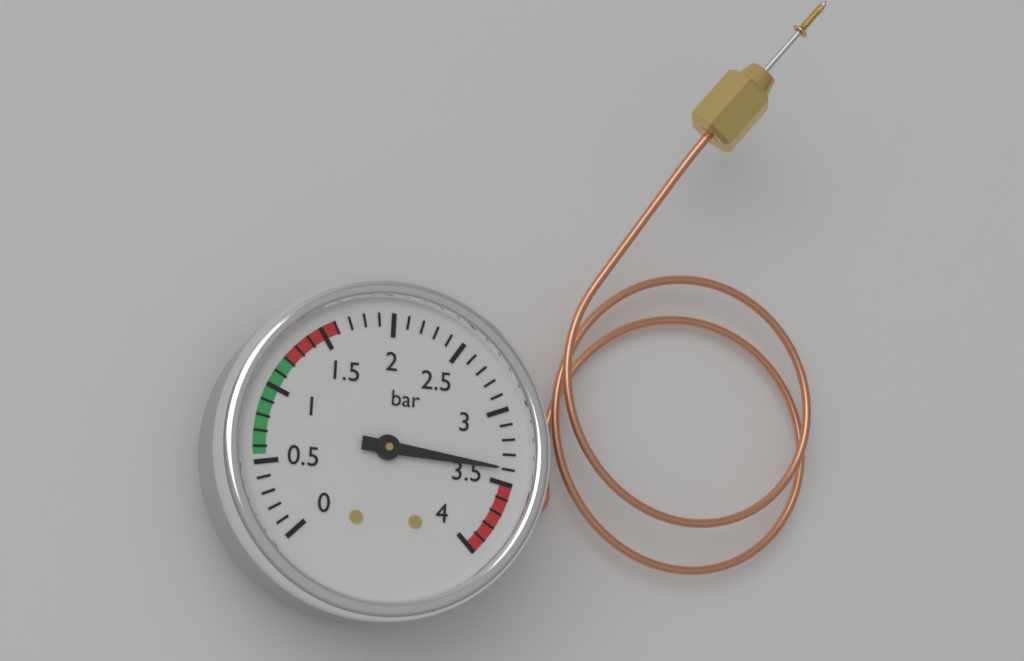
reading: 3.4 bar
